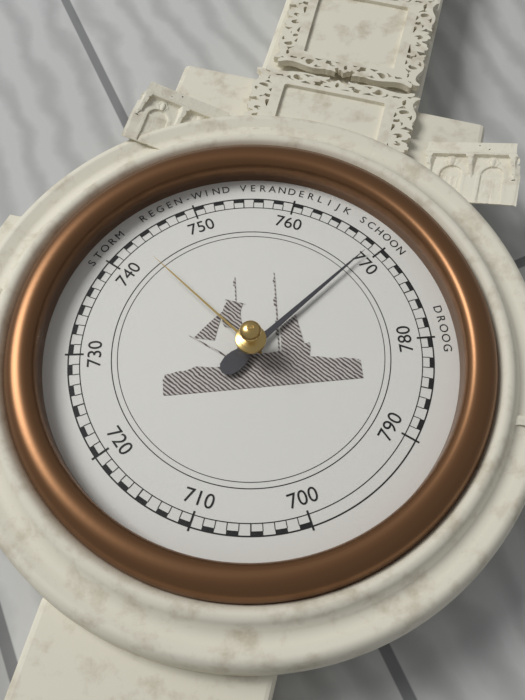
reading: 769 mmHg
